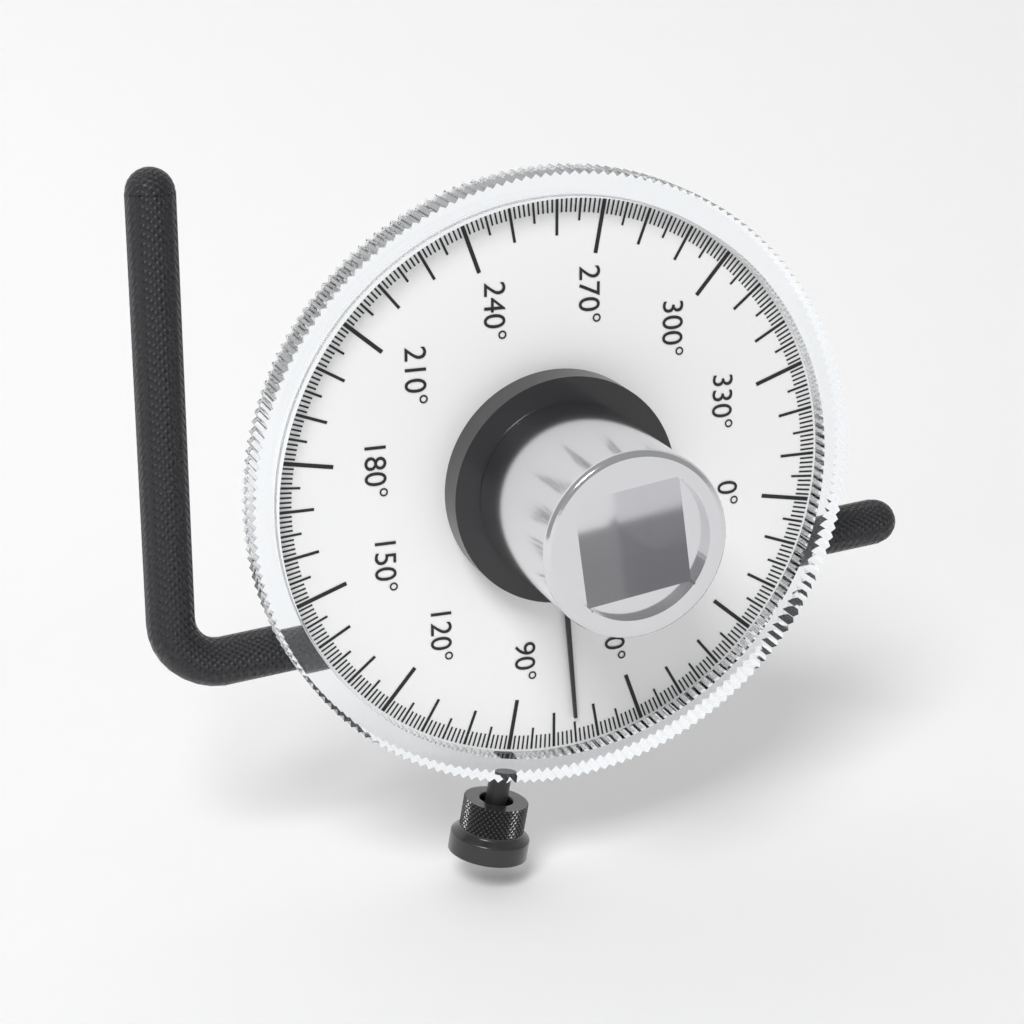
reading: 75 °
